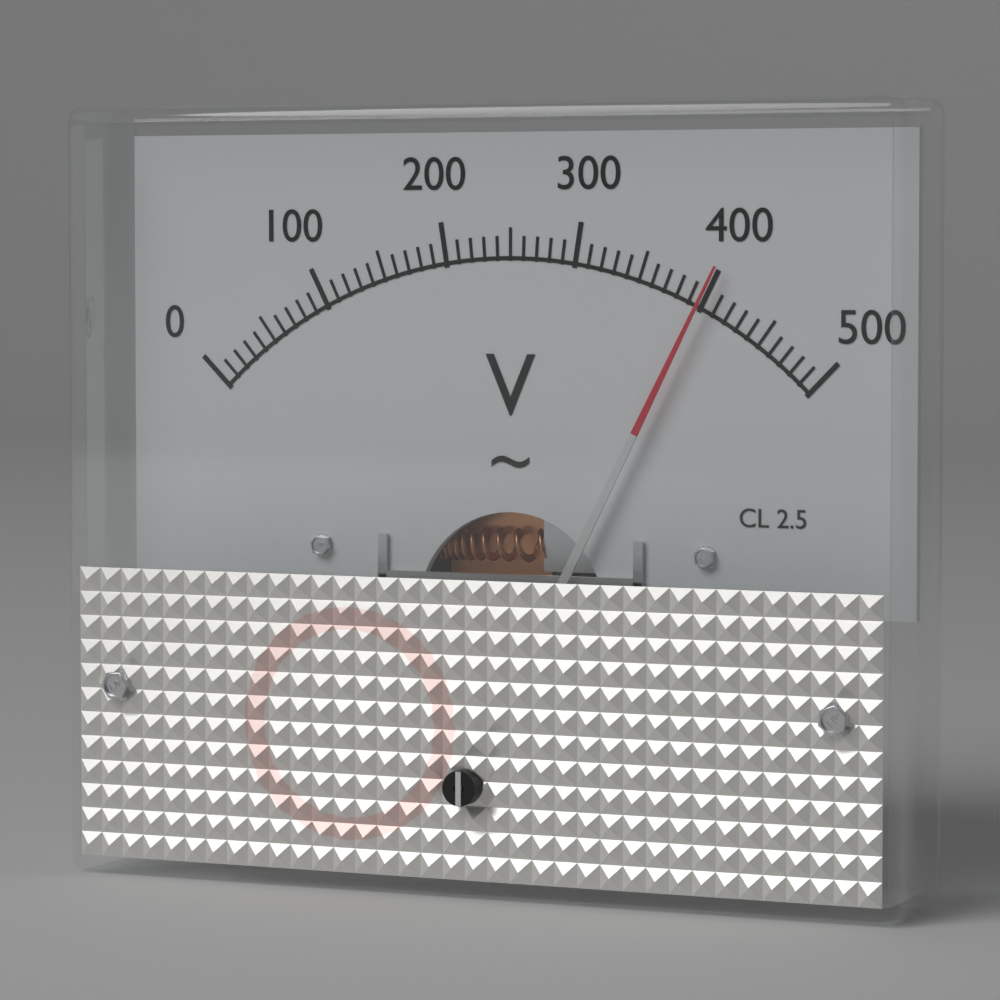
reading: 400 V
